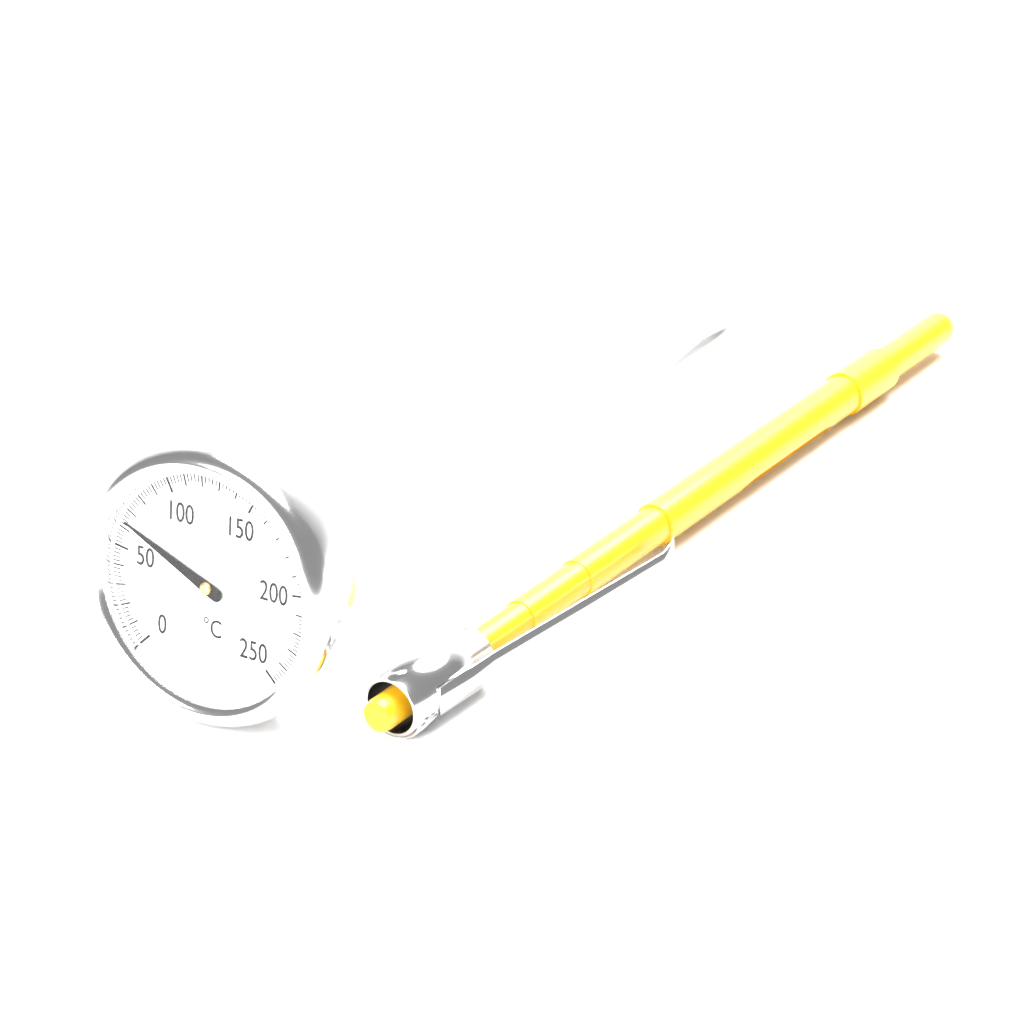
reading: 64 °C
